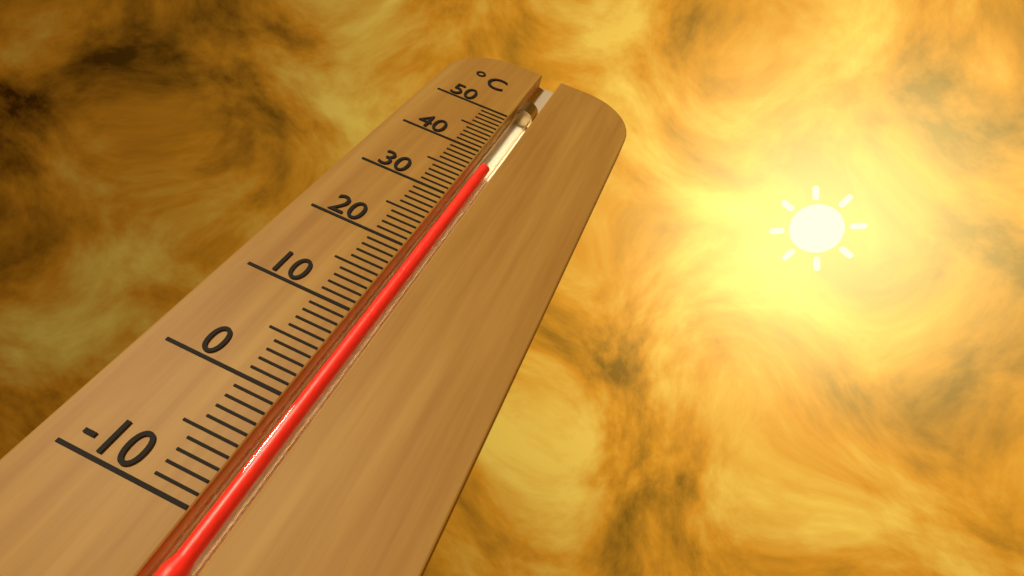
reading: 38 °C
